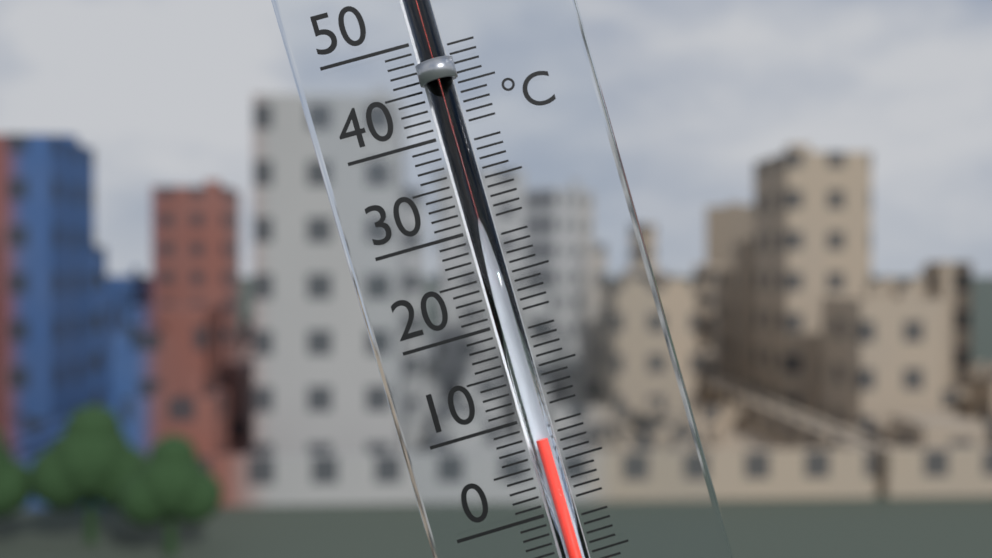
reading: 8 °C
